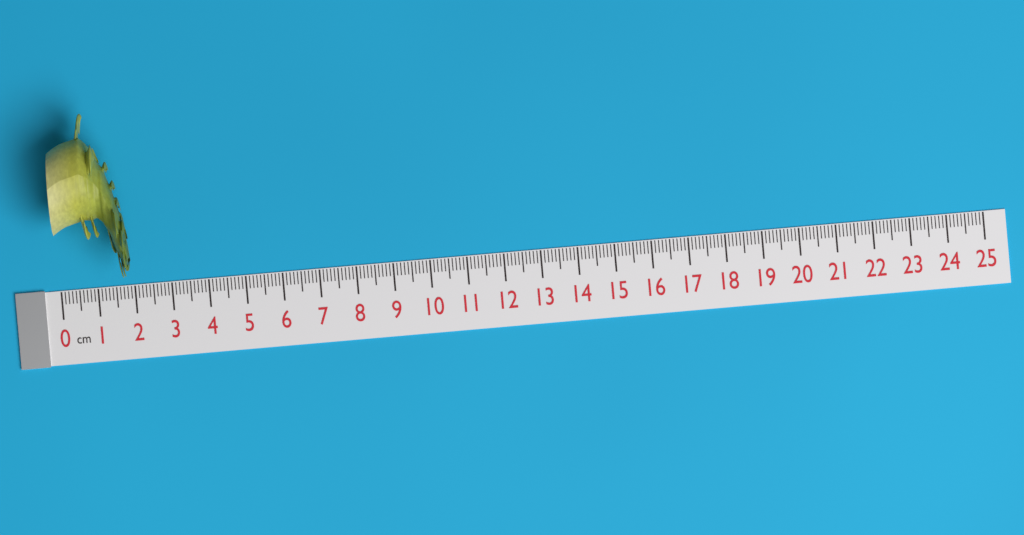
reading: 2.0 cm
